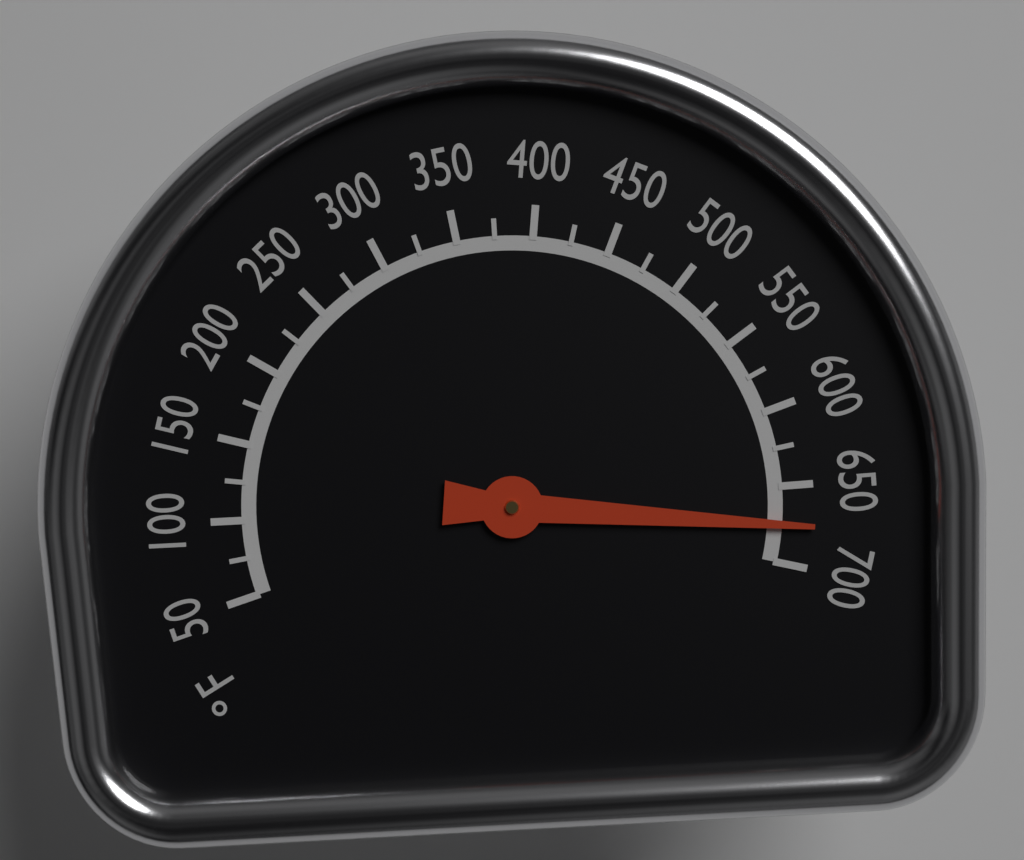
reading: 675 °F
